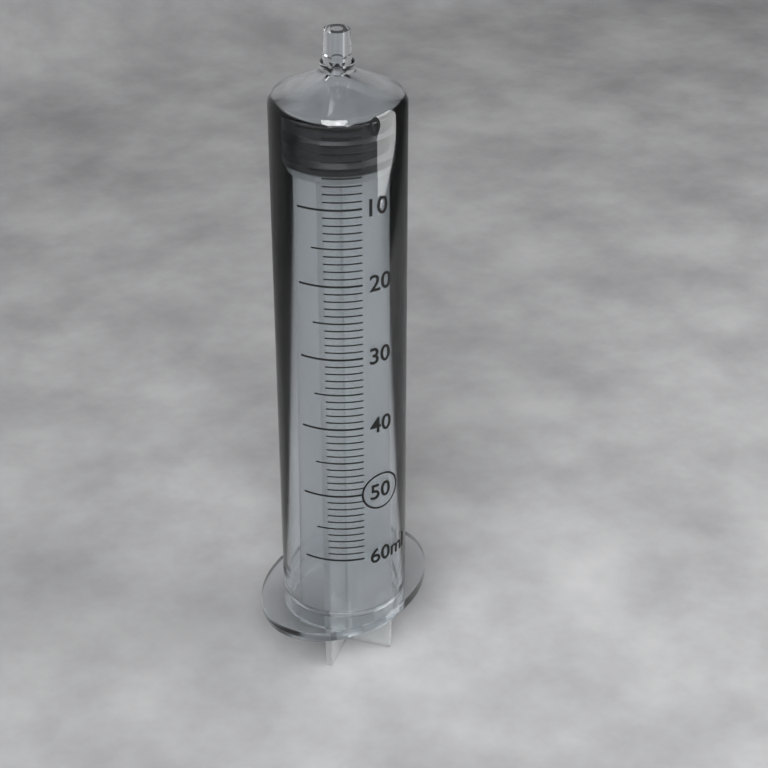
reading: 2 ml
